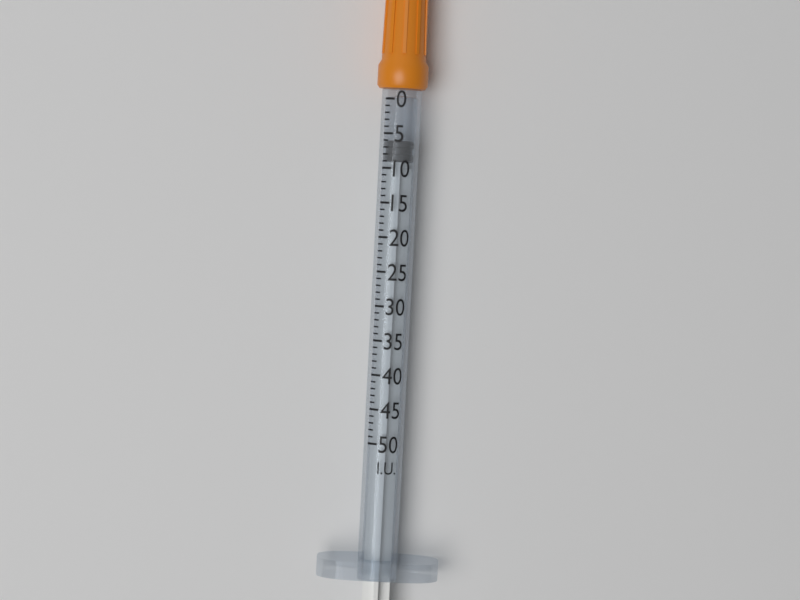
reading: 6 I.U.
